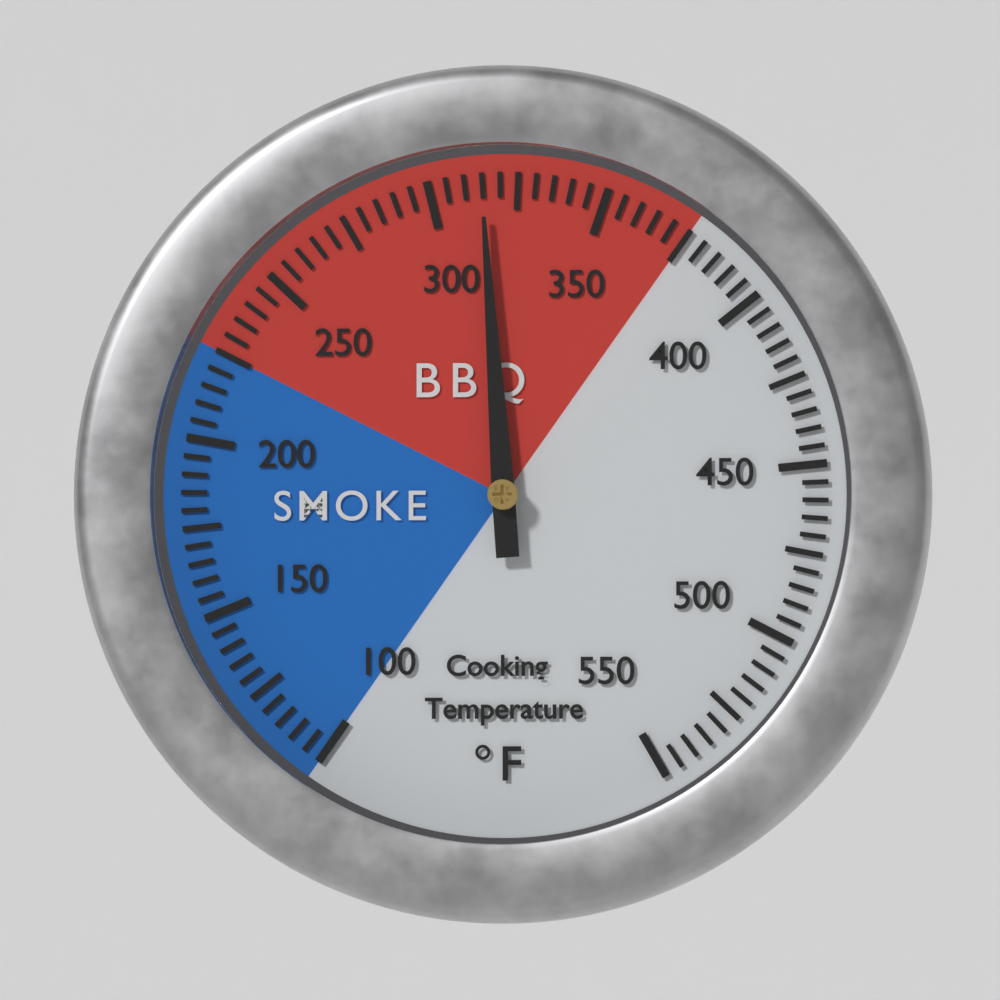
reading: 315 °F
